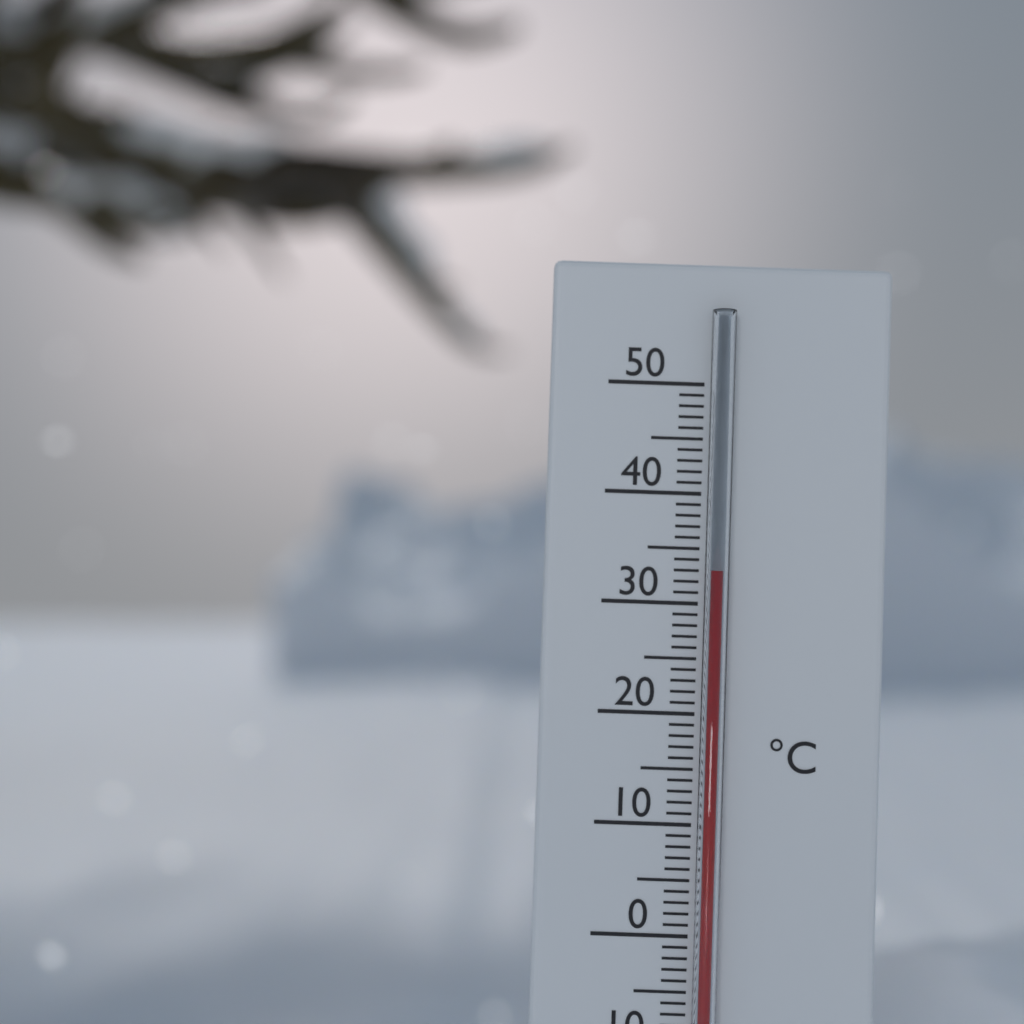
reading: 33 °C
